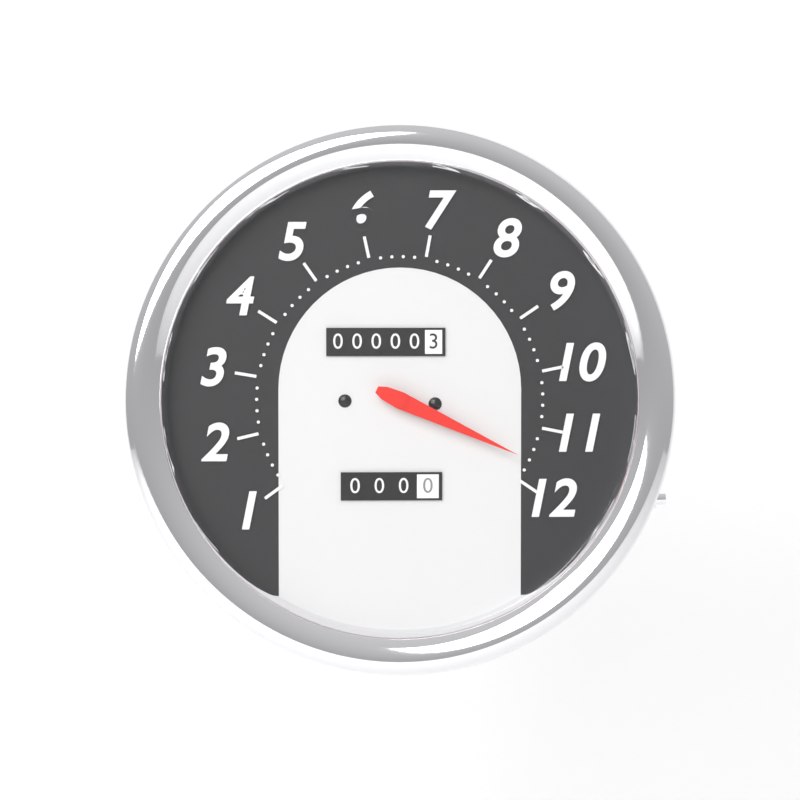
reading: 11.6 (no unit)
